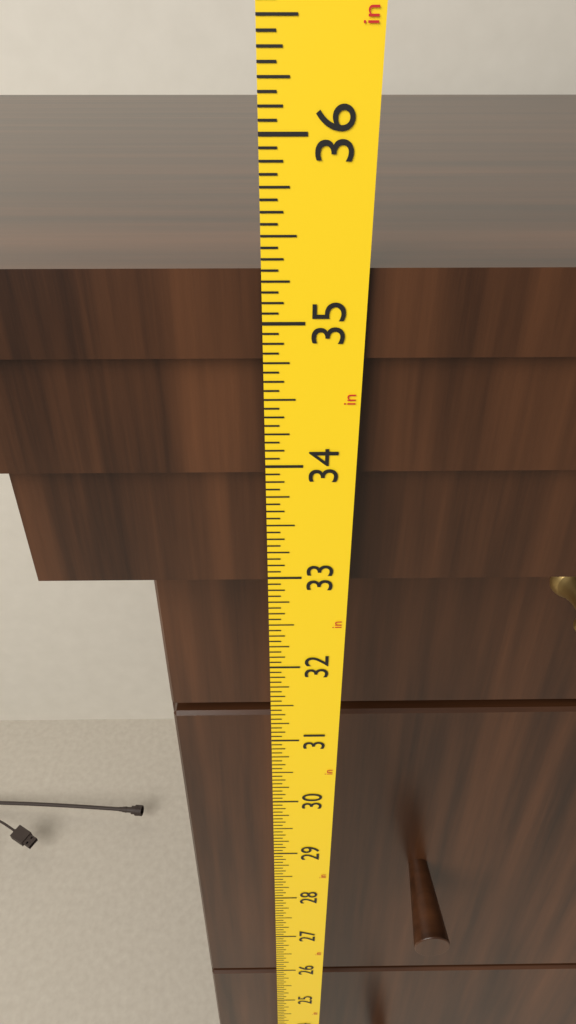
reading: 35.3125 in
